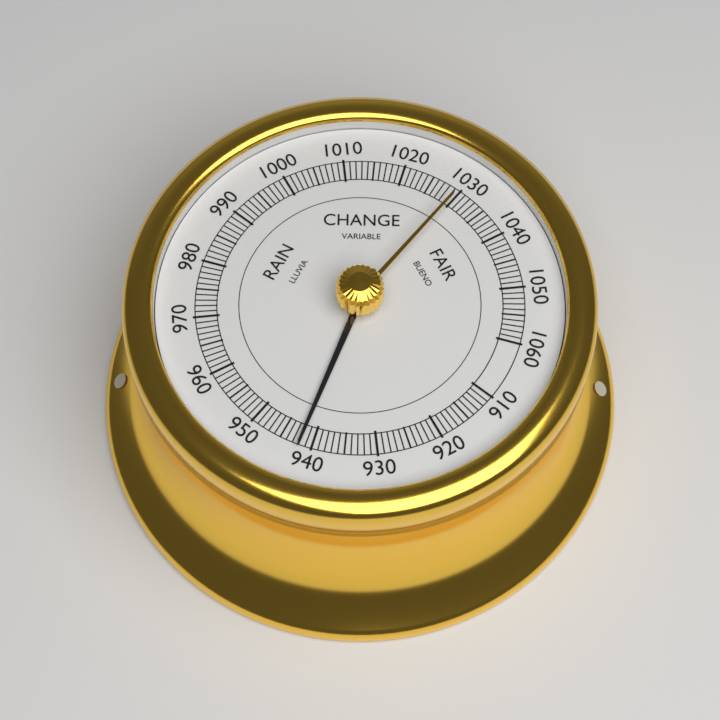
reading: 942 (no unit)
